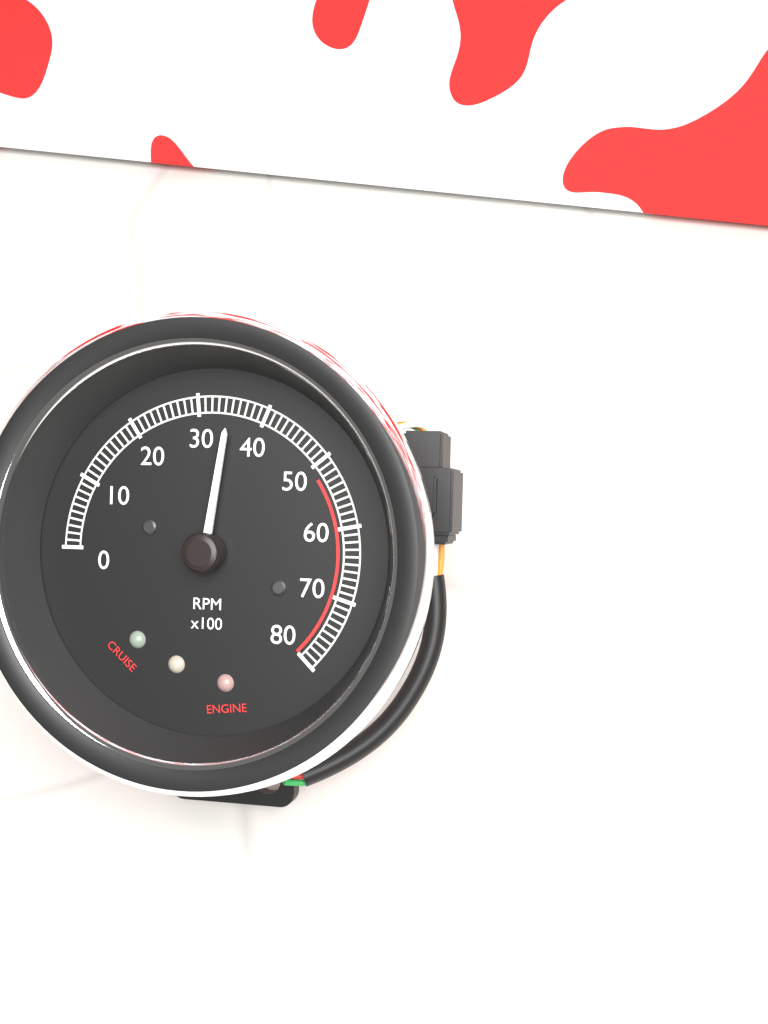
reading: 3500 RPM
